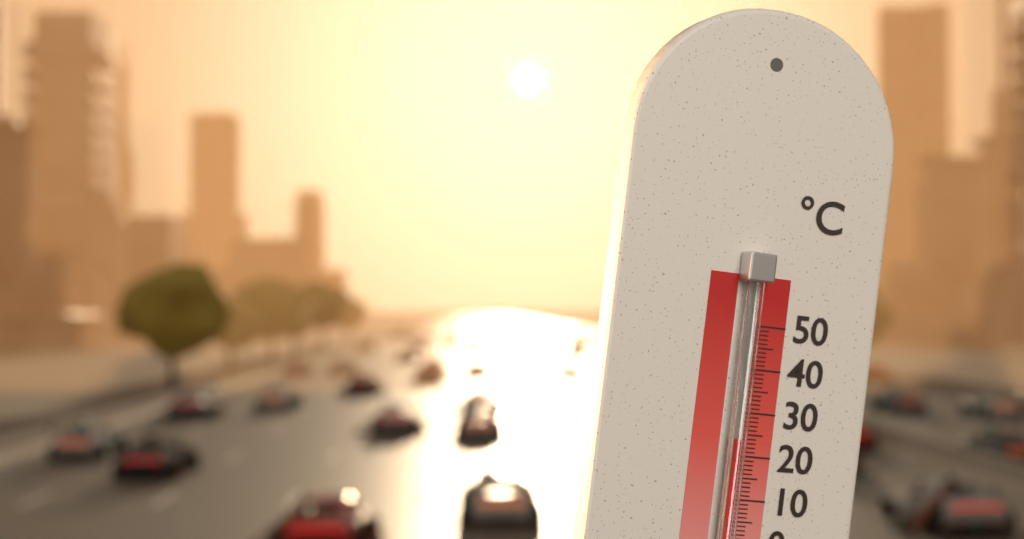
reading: 24 °C
